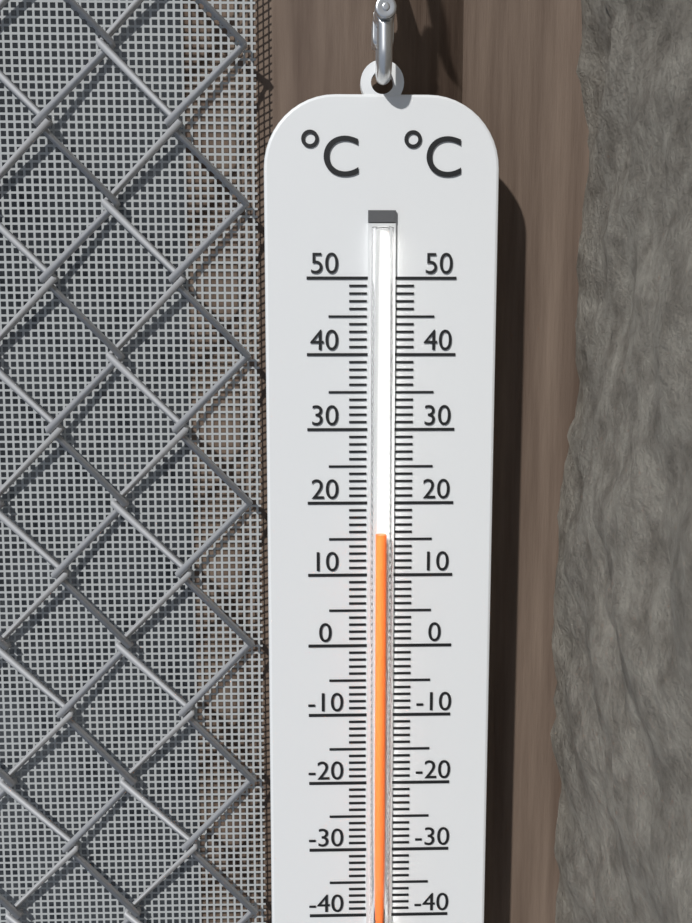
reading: 16 °C
